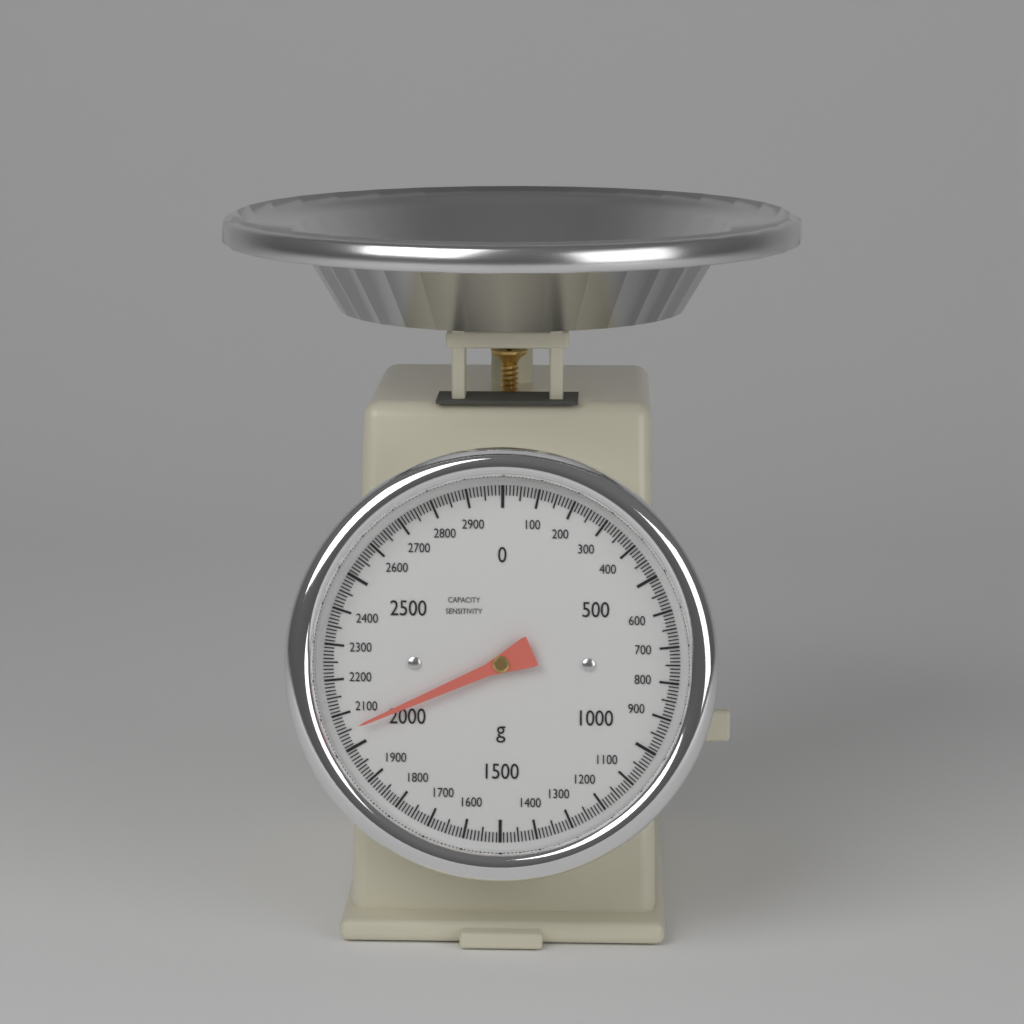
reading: 2050 g
